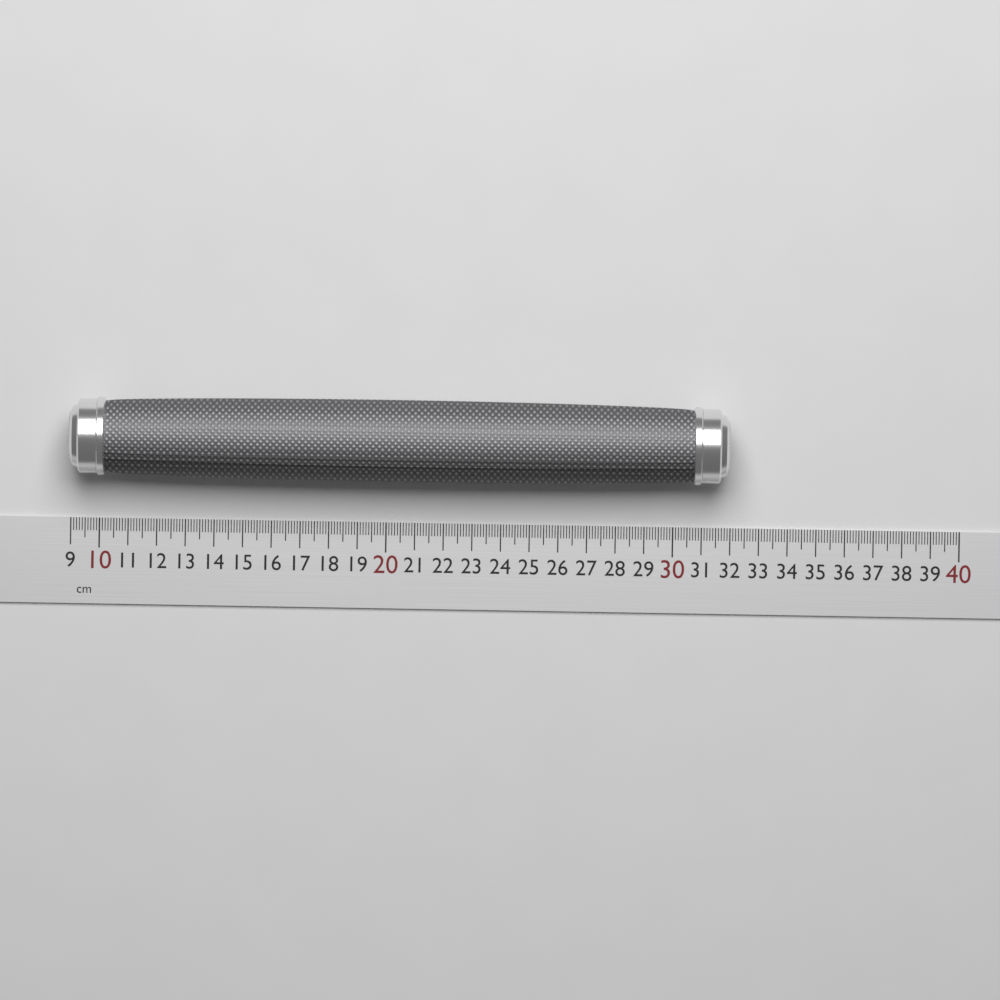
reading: 31.9 cm
